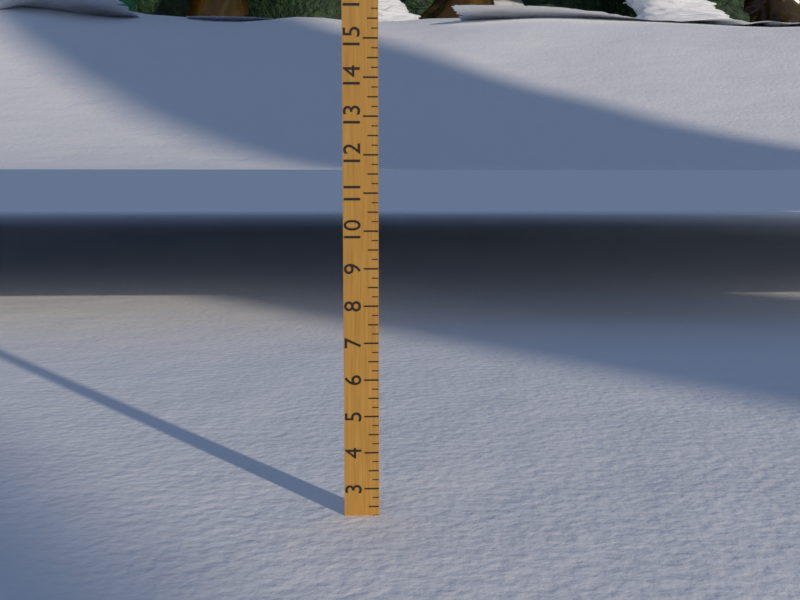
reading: 2.25 (no unit)
